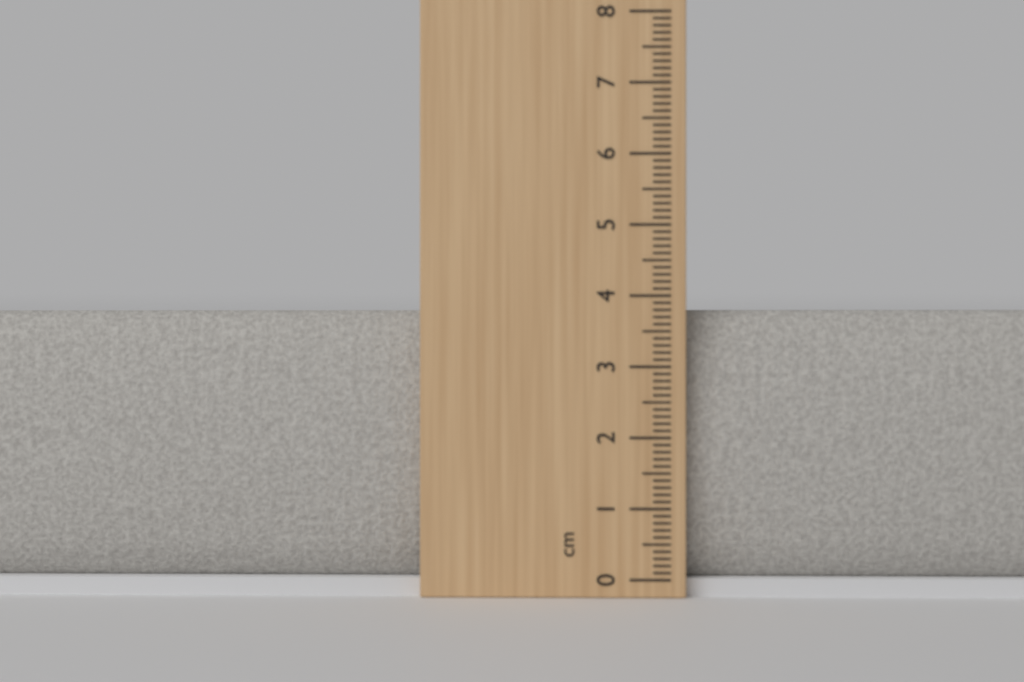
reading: 3.8 cm
